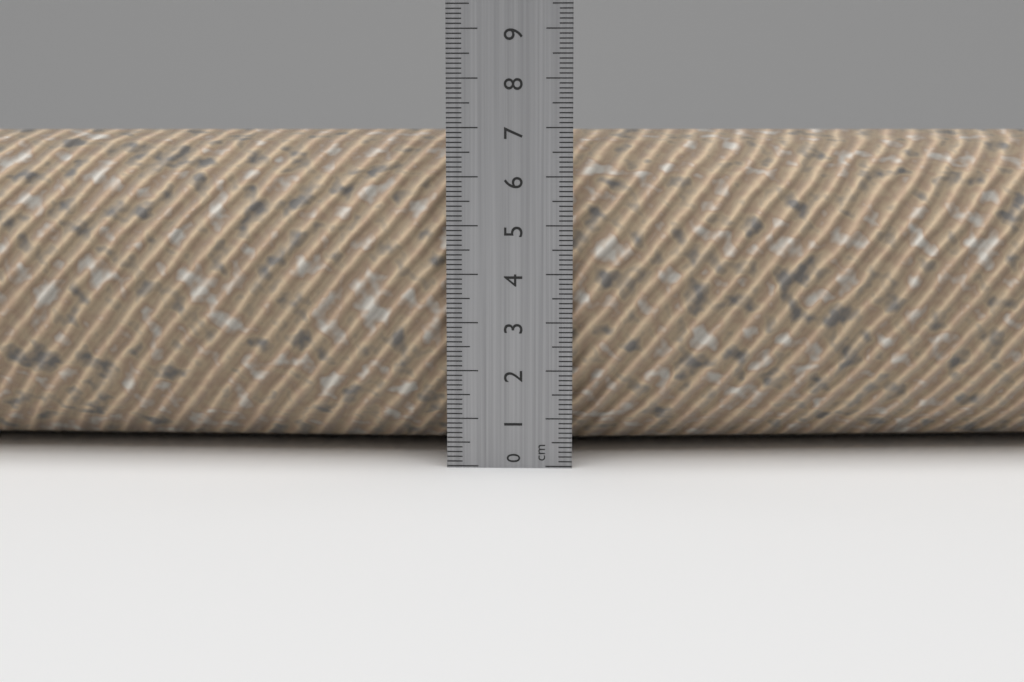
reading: 7.0 cm
